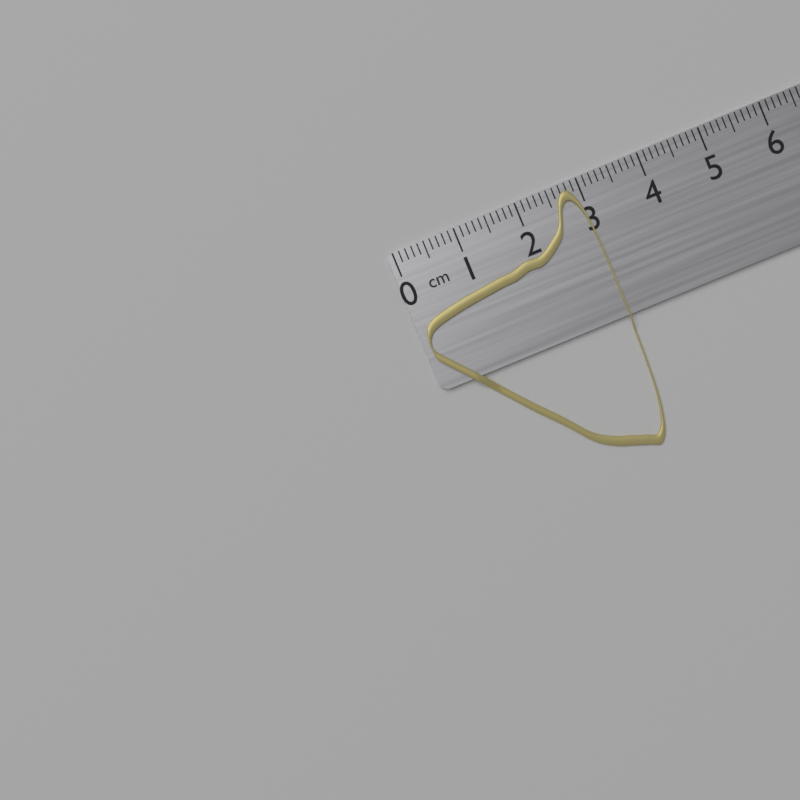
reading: 3.0 cm
